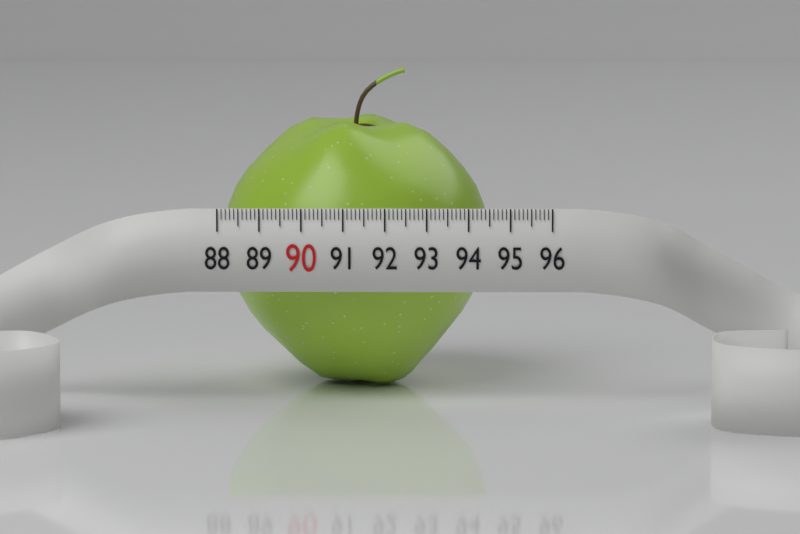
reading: 94.5 (no unit)
